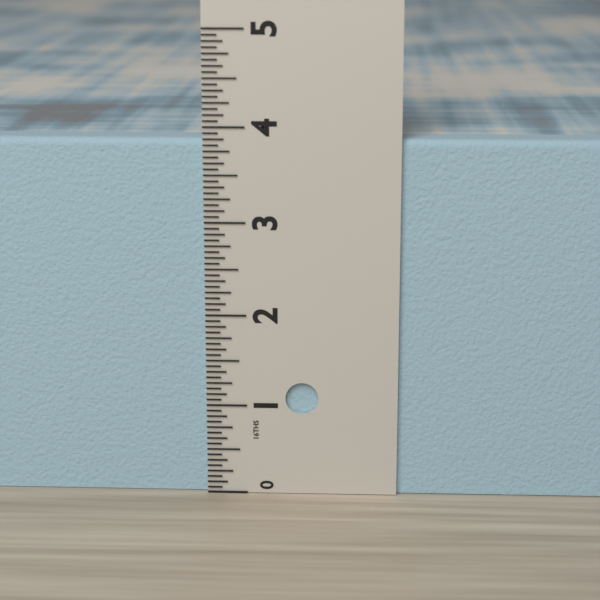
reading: 3.8750 in
